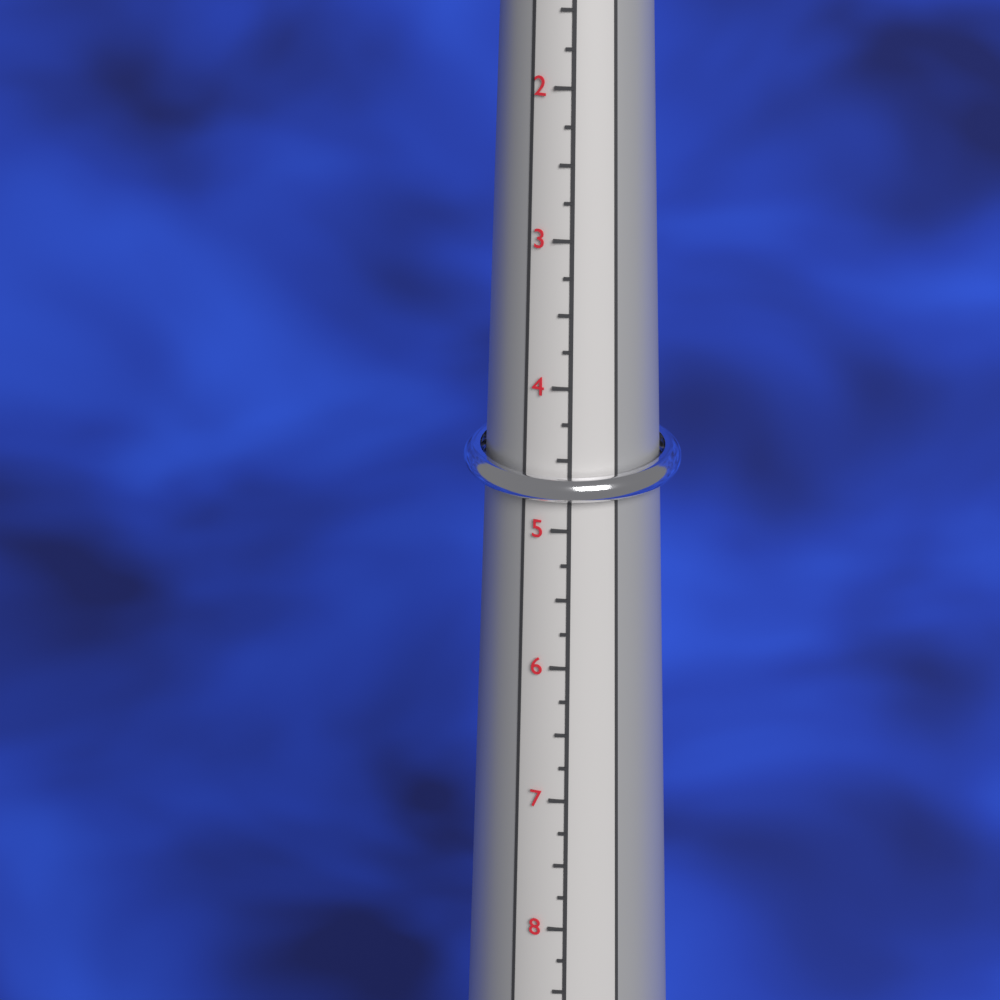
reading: 5.00 (no unit)
